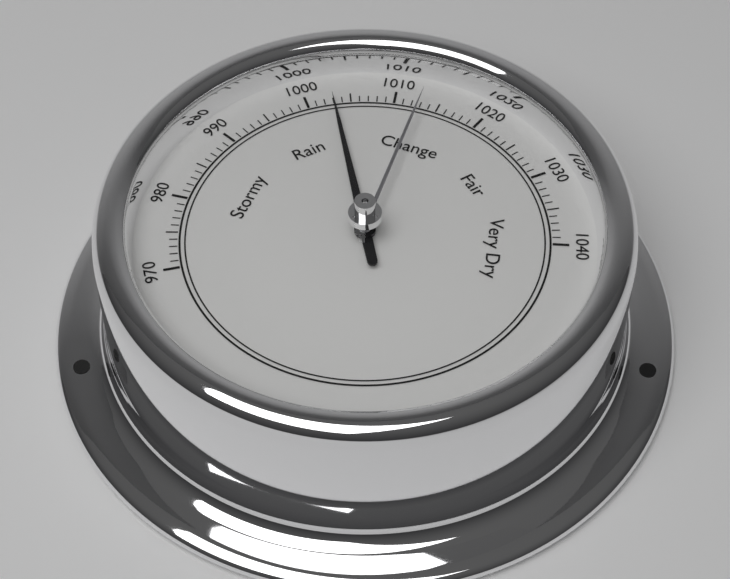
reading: 1003 (no unit)
